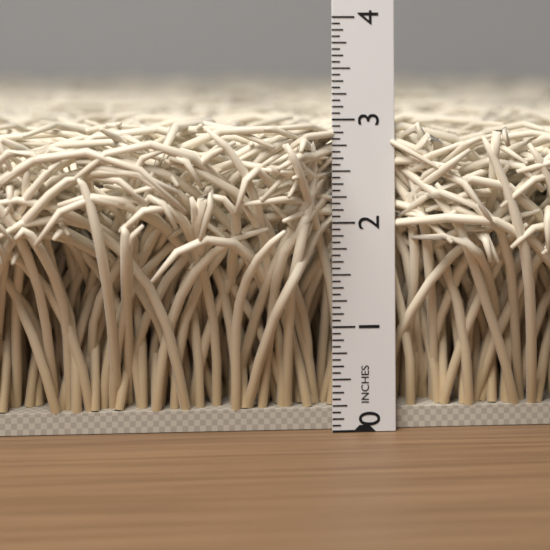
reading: 3.0000 in
